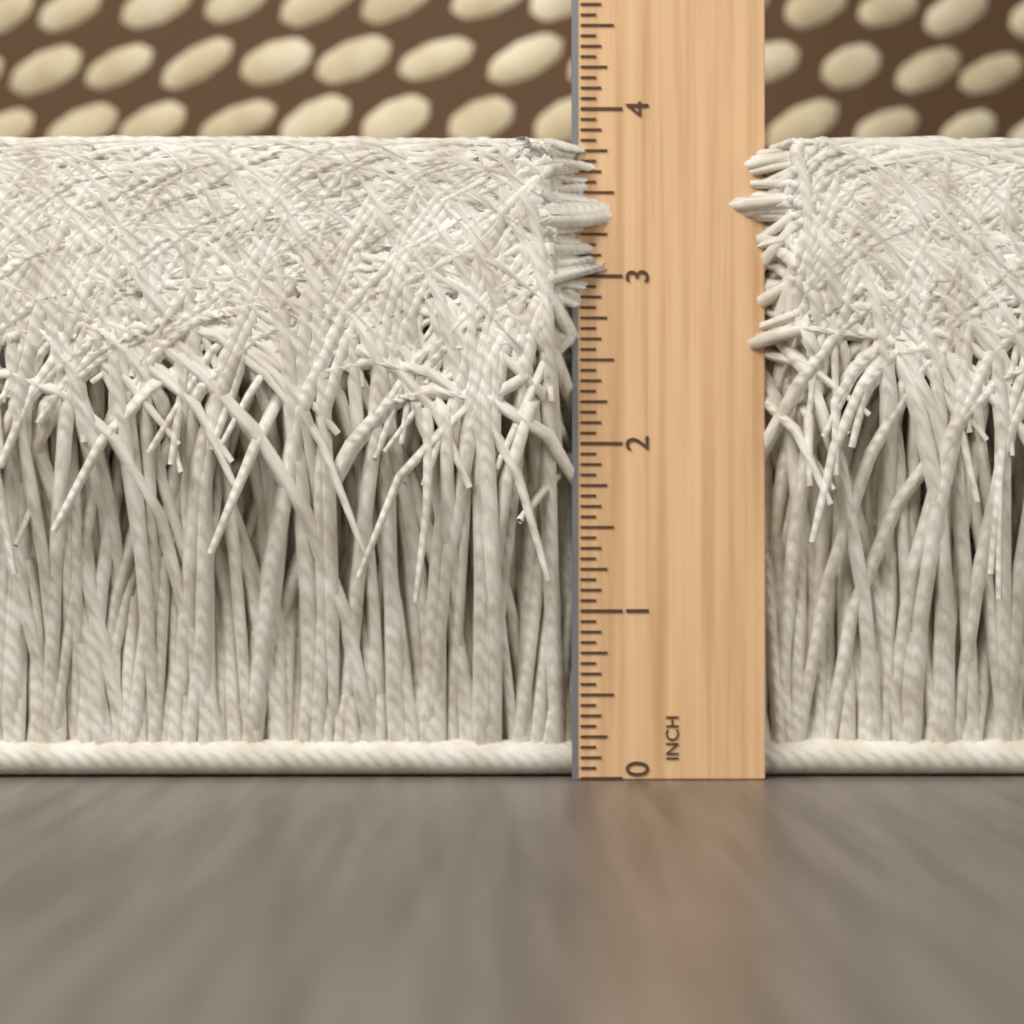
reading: 3.8125 in
